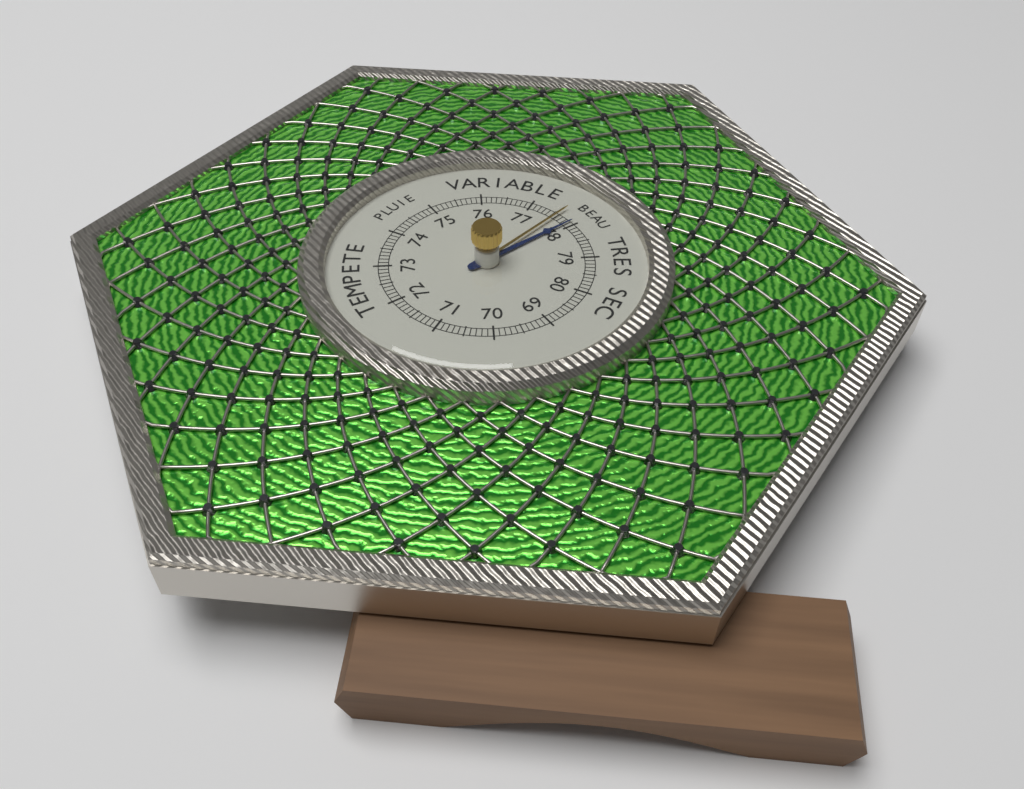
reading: 77.9 (no unit)
